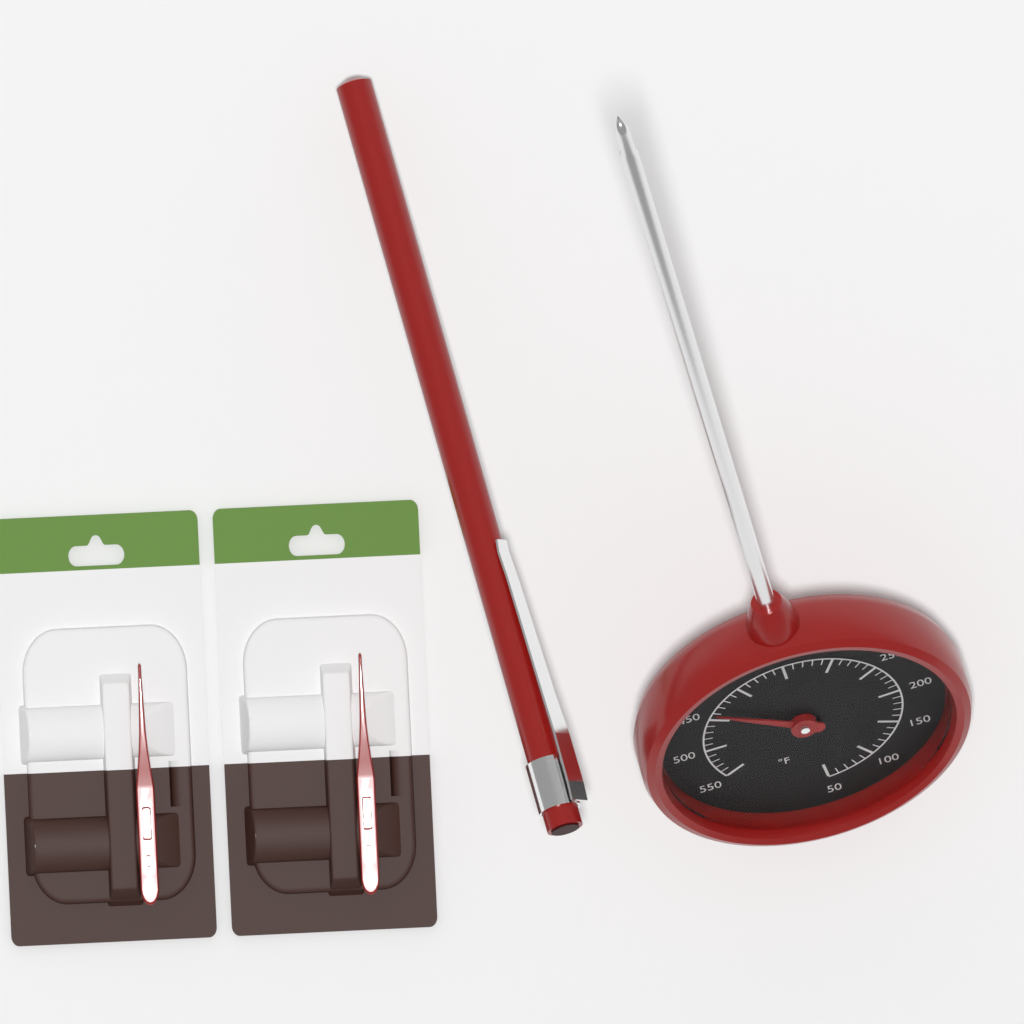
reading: 440 °F
